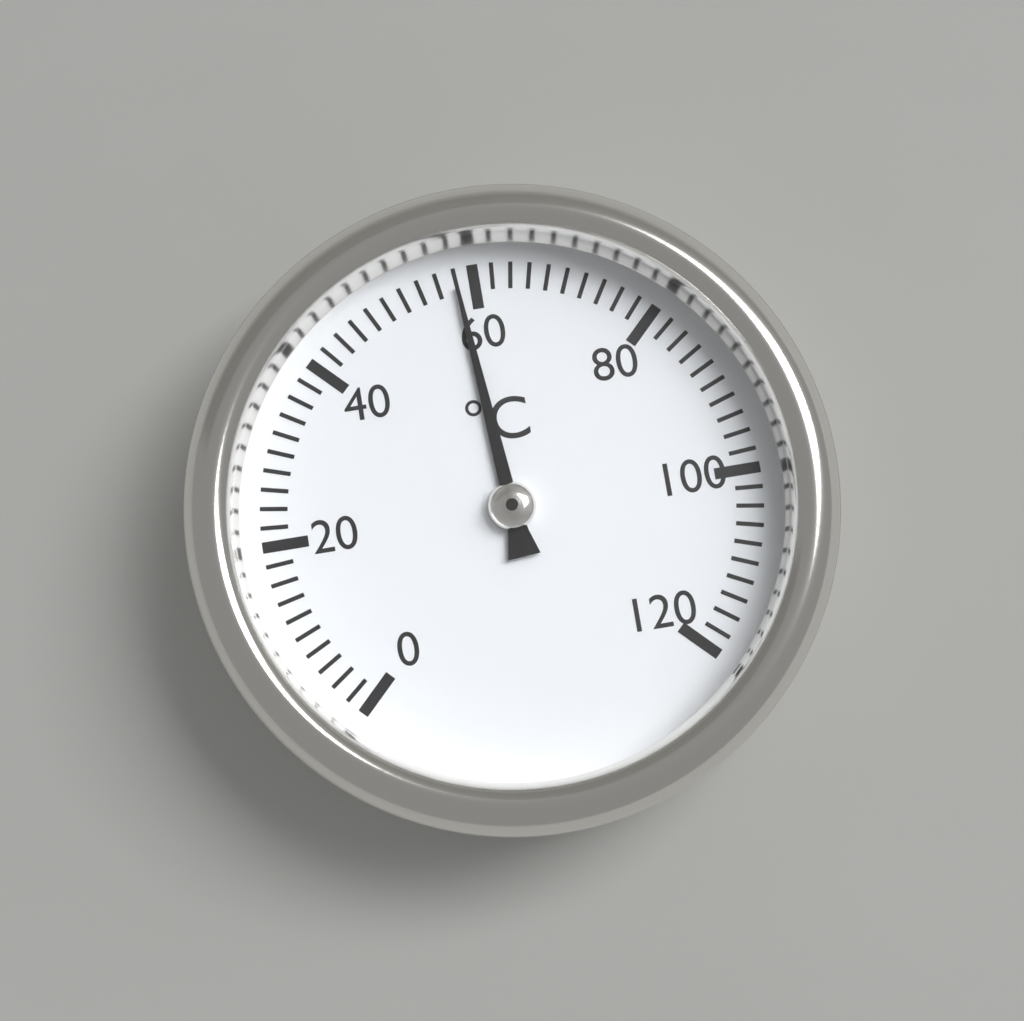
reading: 58 °C
